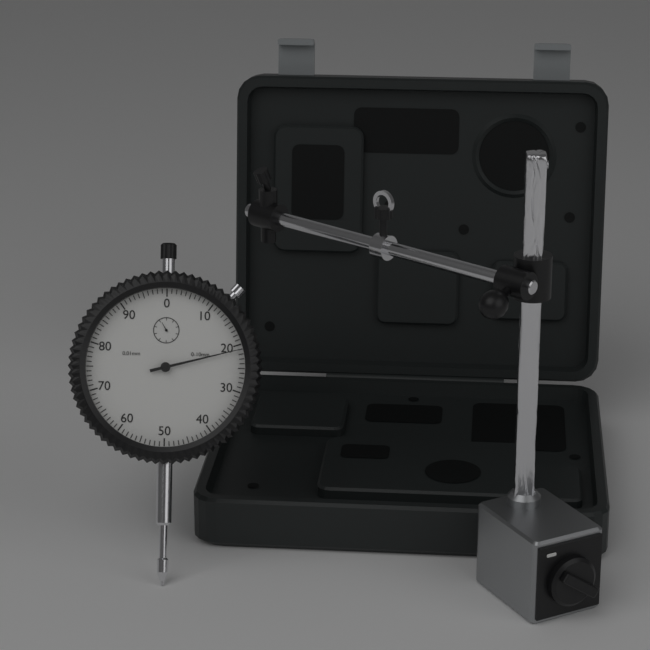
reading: 0.21 mm
